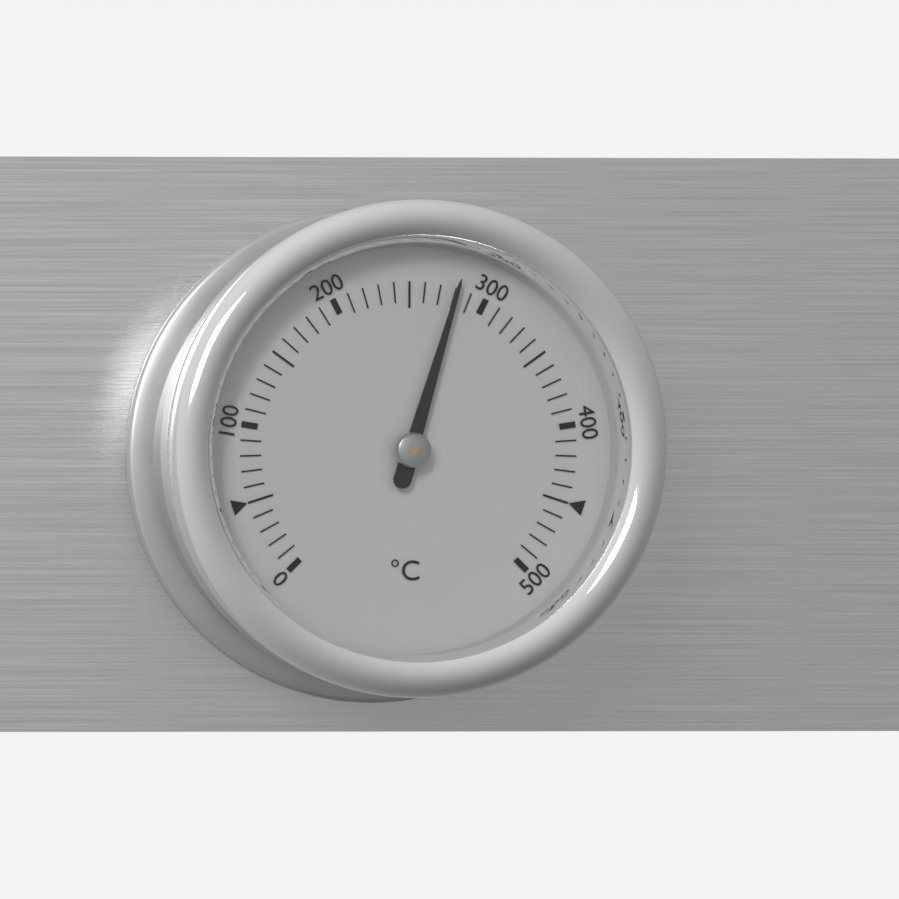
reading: 280 °C
